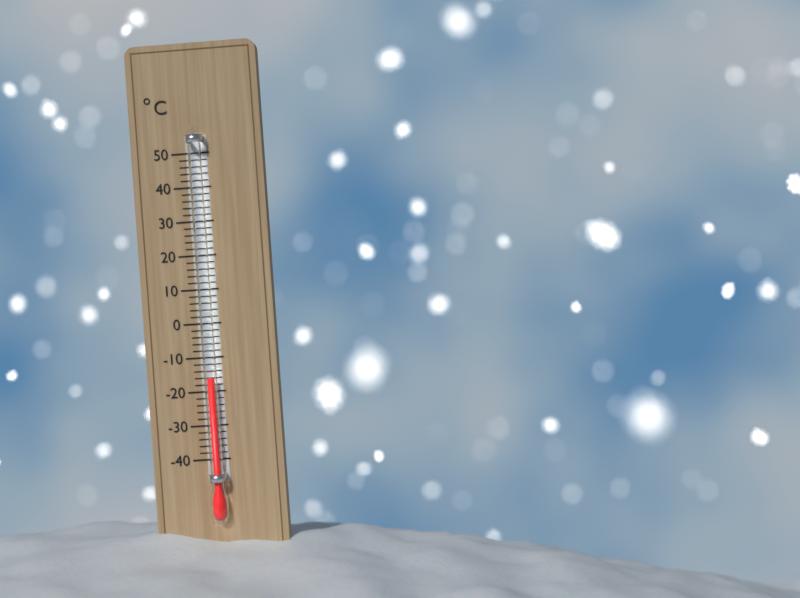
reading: -16 °C
